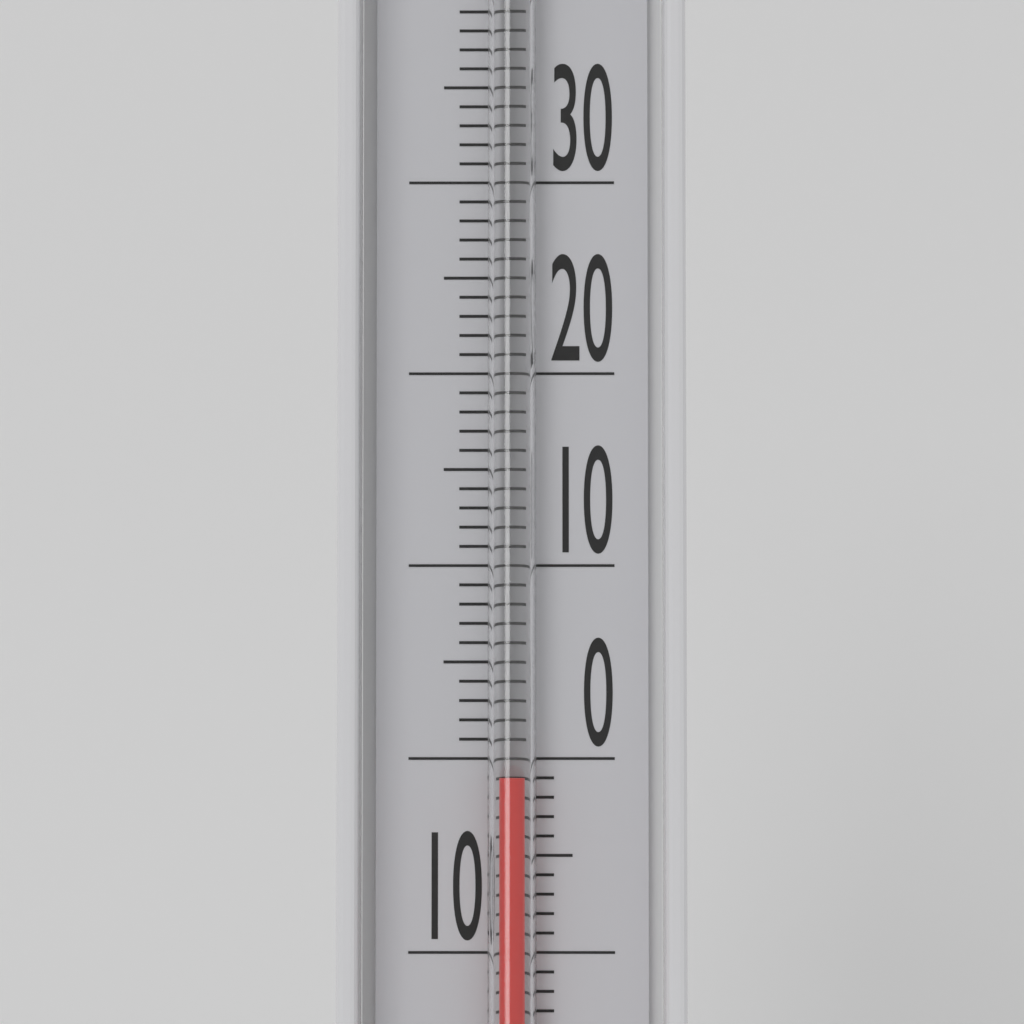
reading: -1 °C
